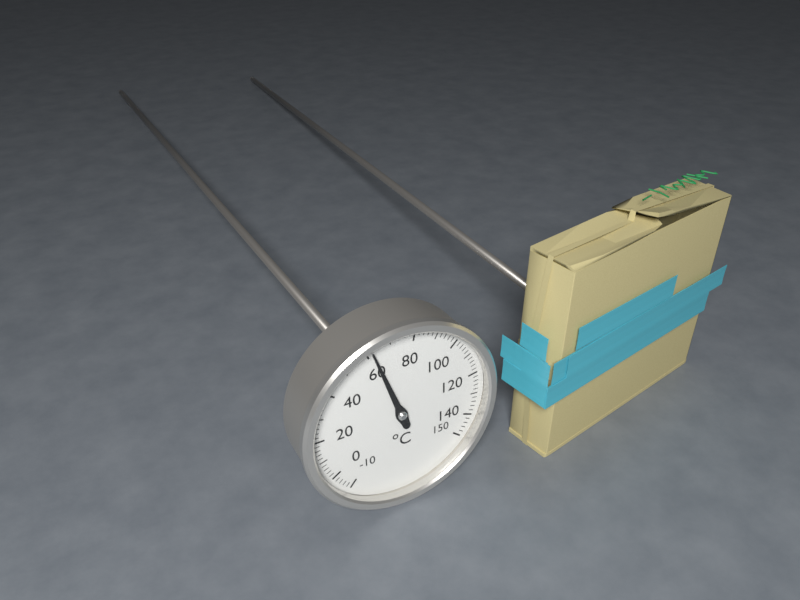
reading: 62 °C
